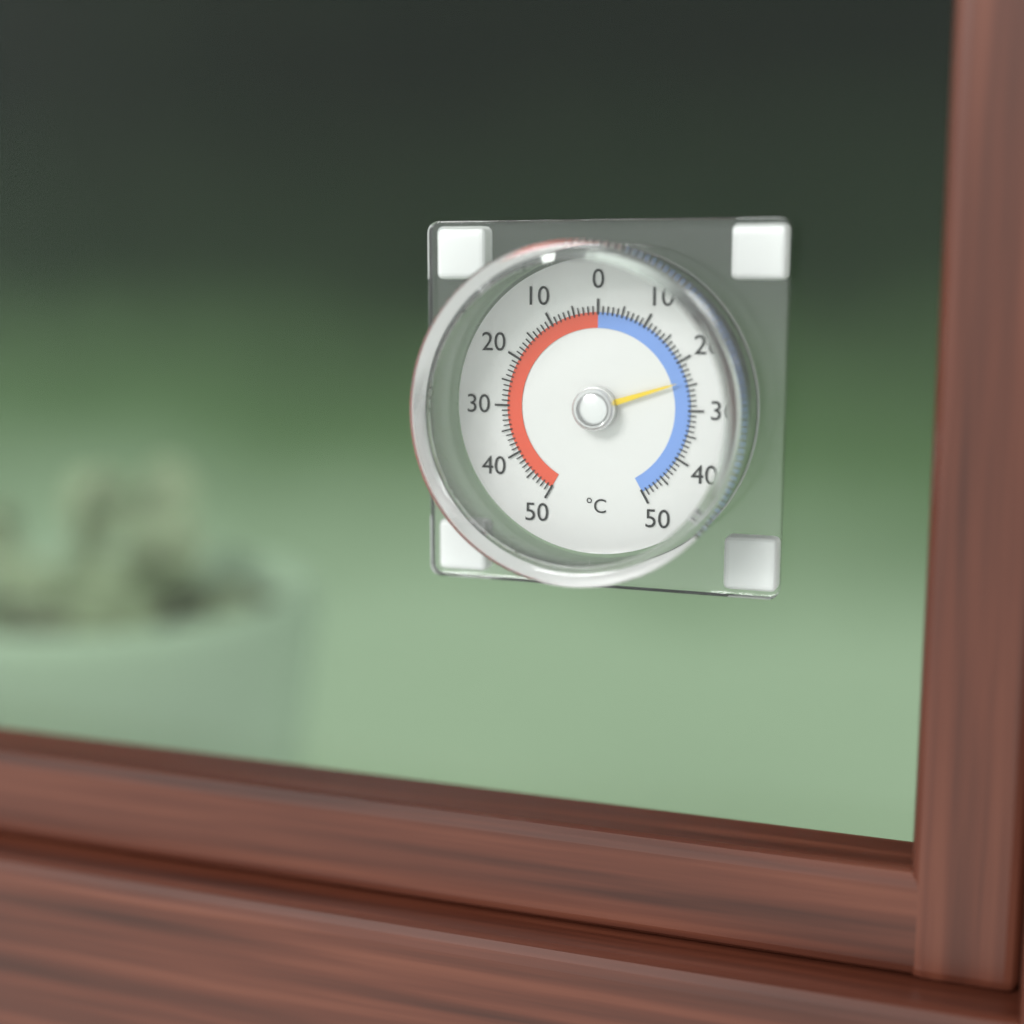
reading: -24 °C
